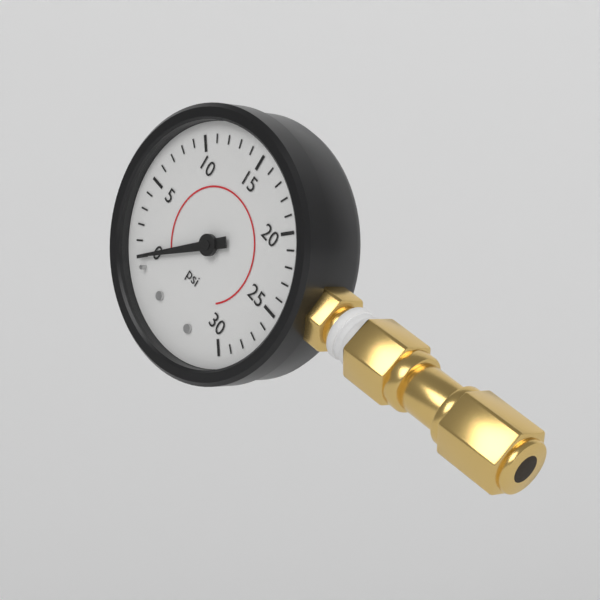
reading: 0 psi
